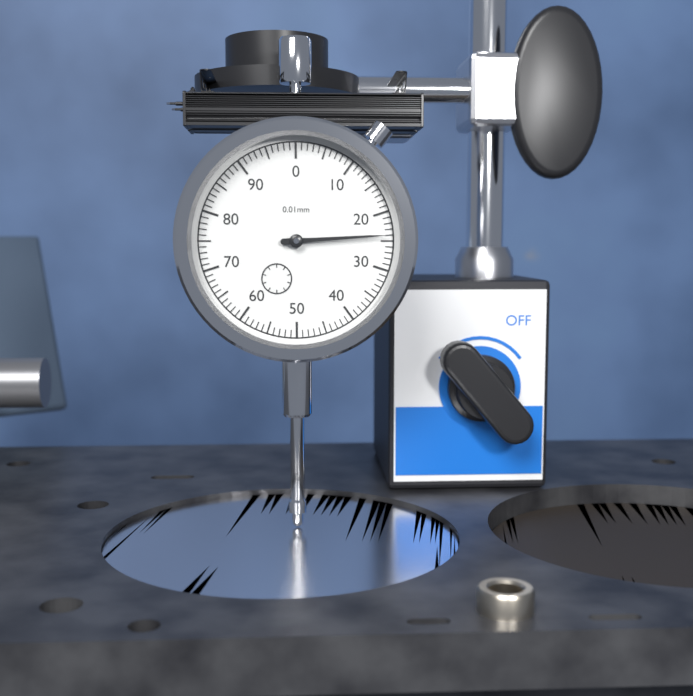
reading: 24 0.01mm
